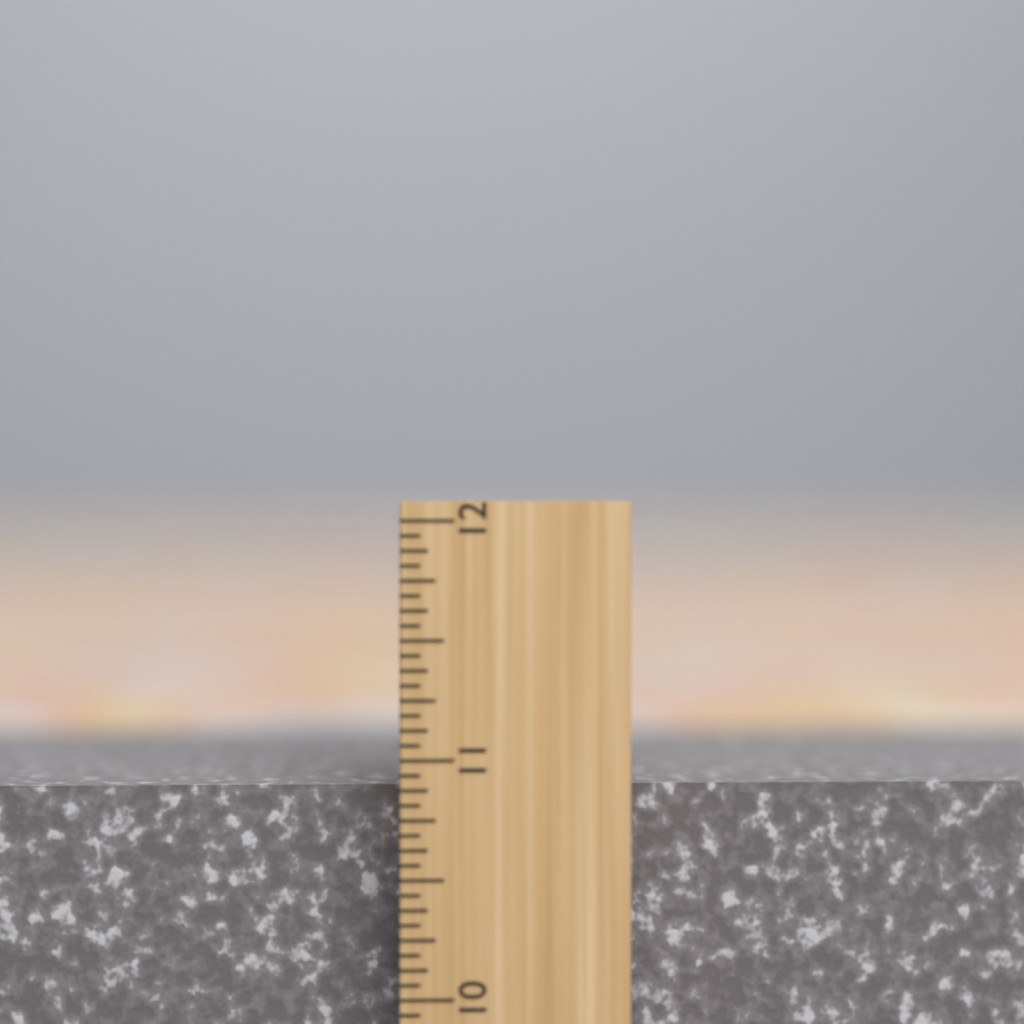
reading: 10.8750 inch
